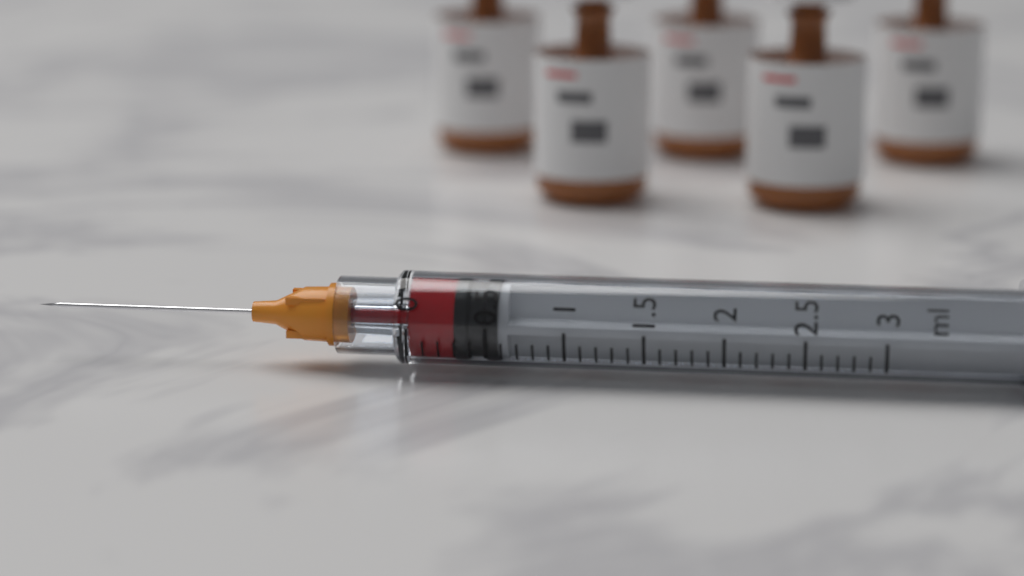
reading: 0.3 ml
